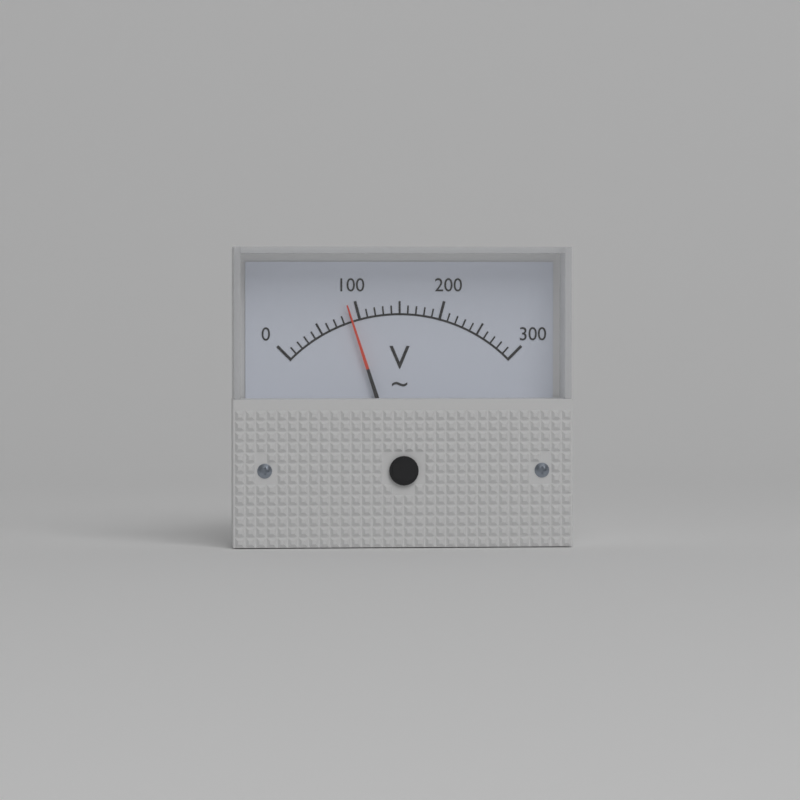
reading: 90 V
